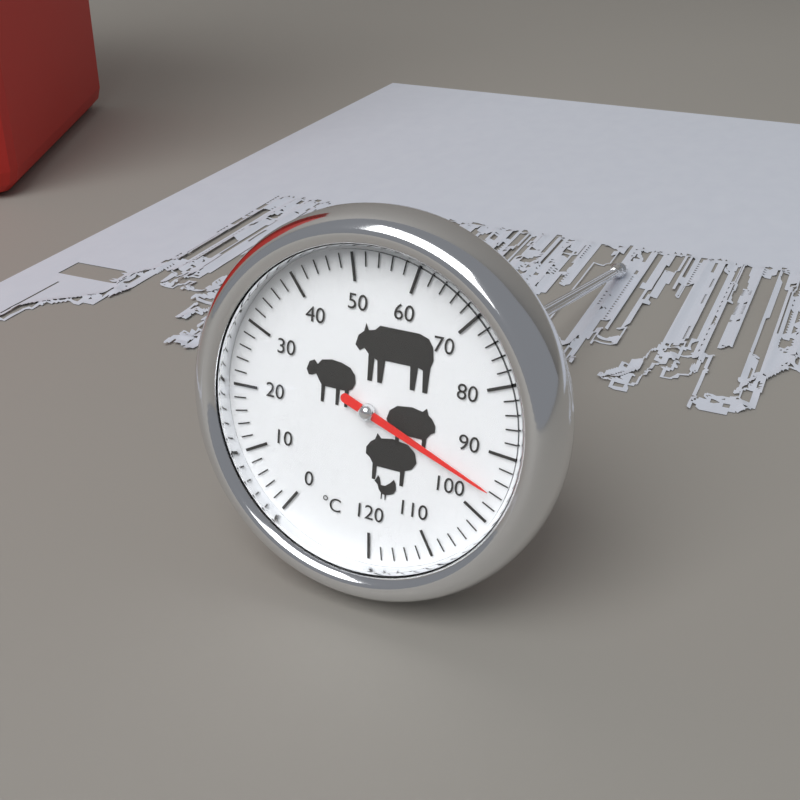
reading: 96 °C
